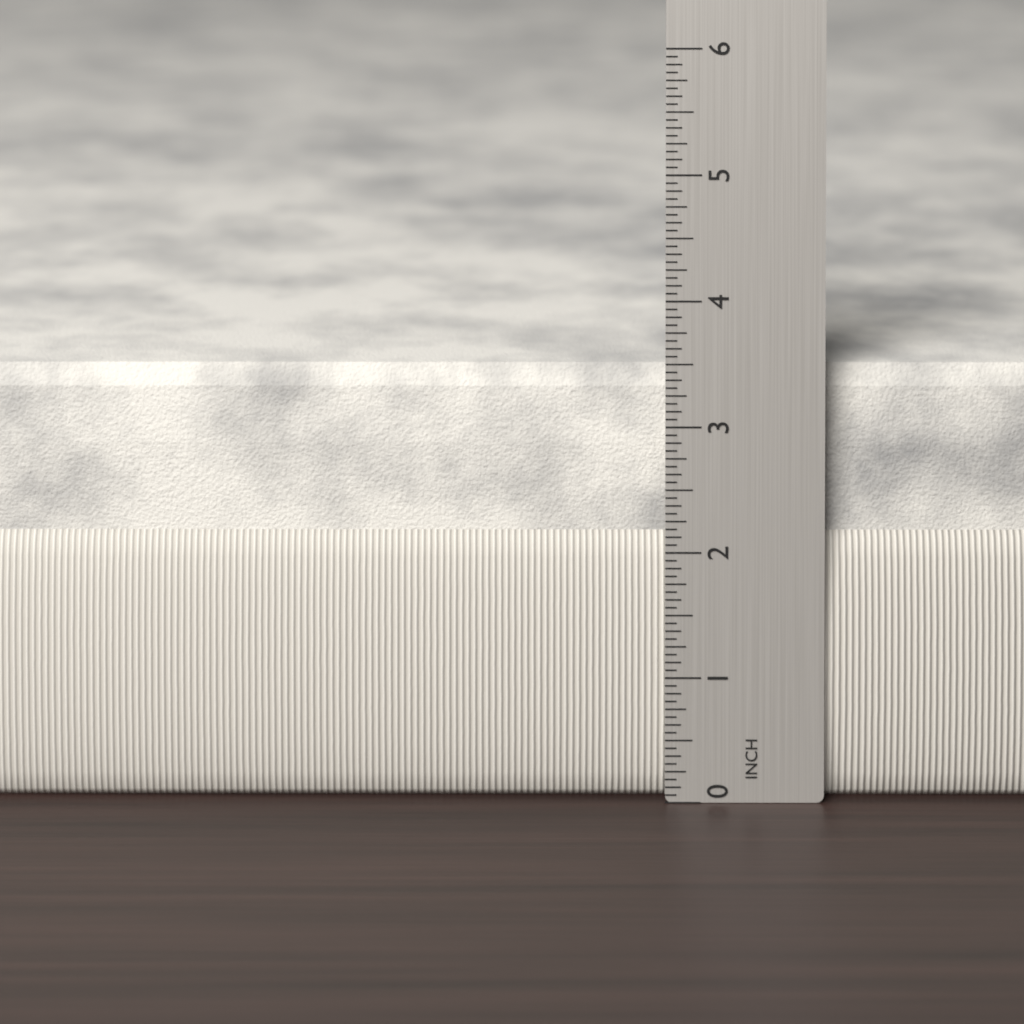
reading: 3.4375 in
